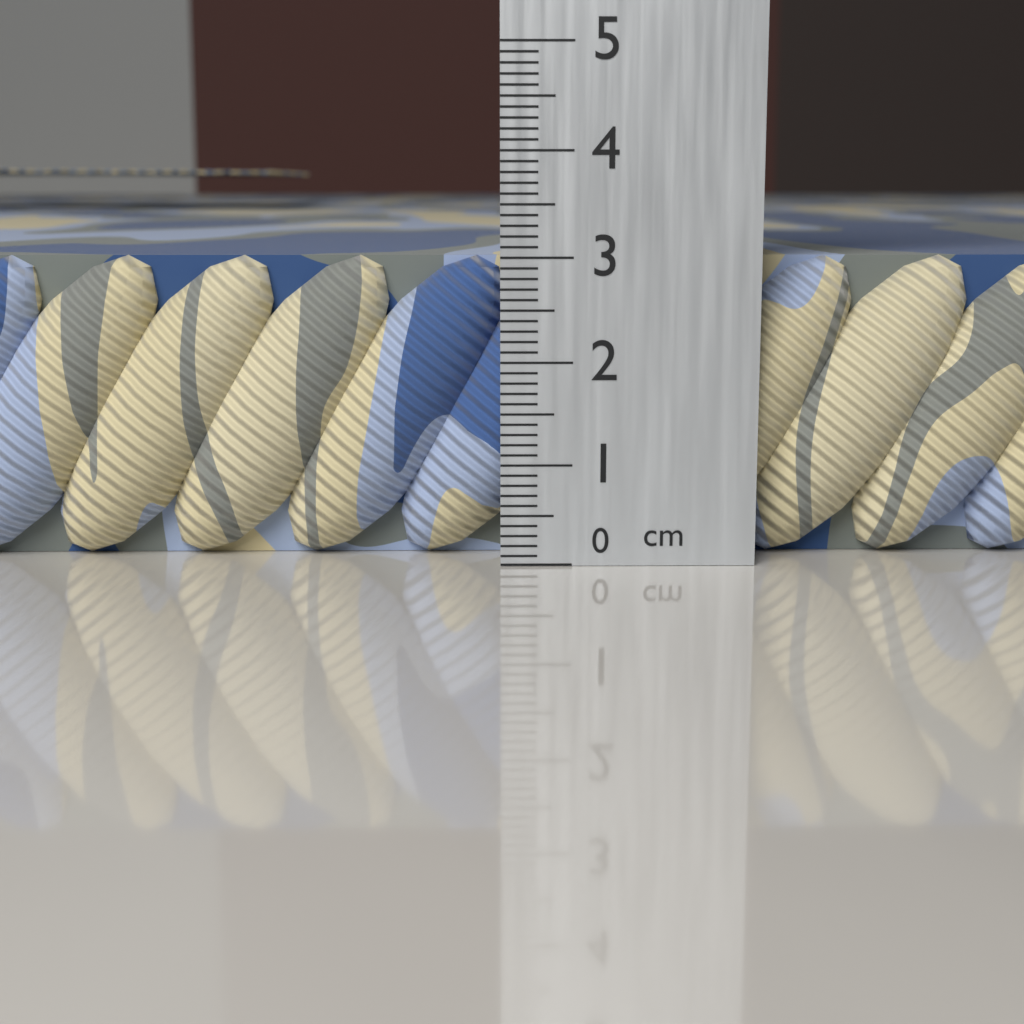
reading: 3.0 cm
